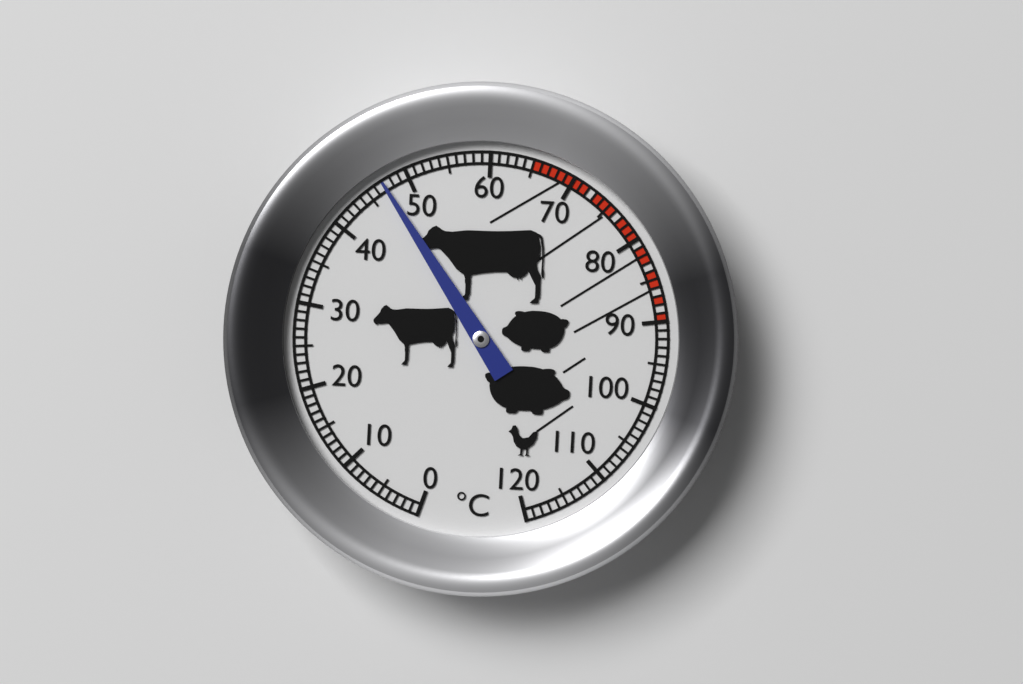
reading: 47 °C
